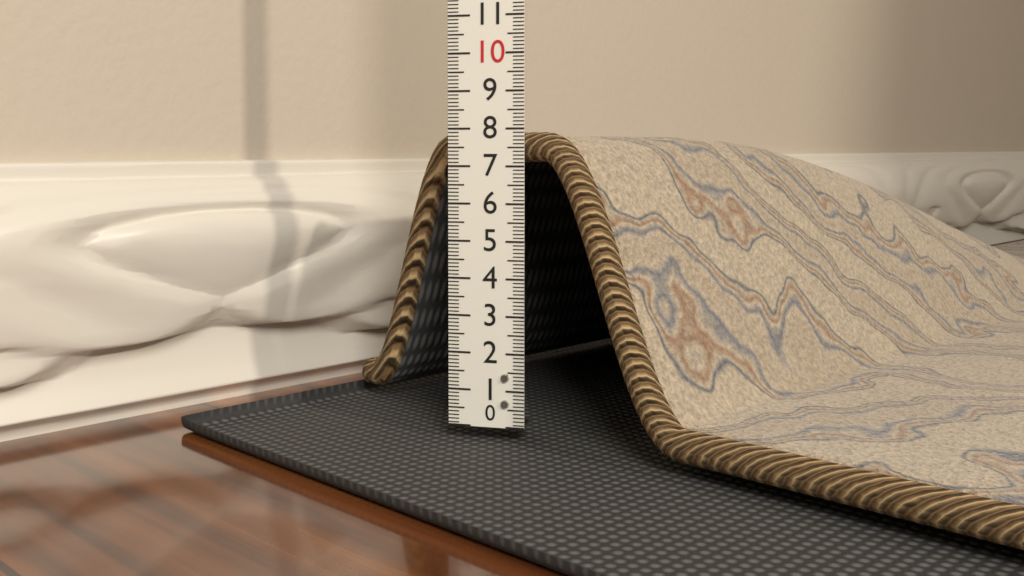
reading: 7.9 (no unit)
